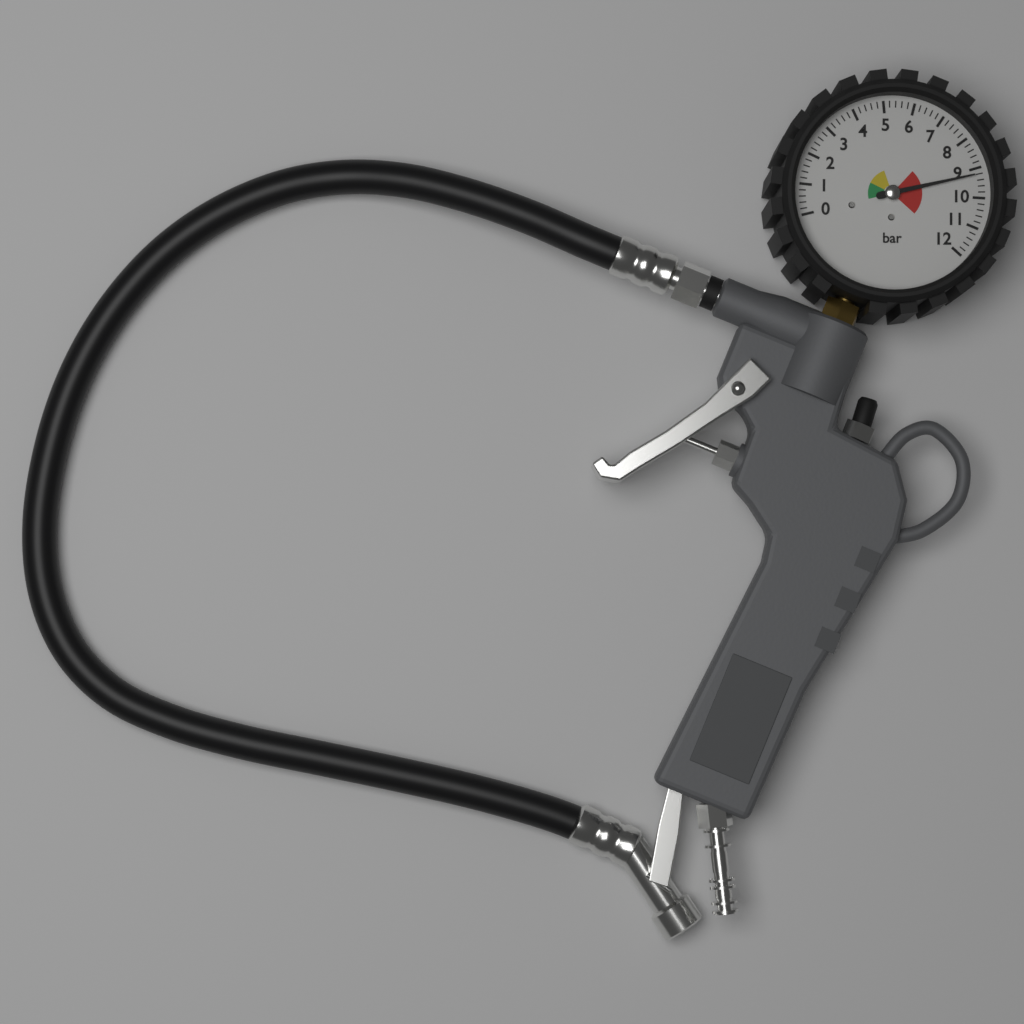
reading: 9.2 bar
